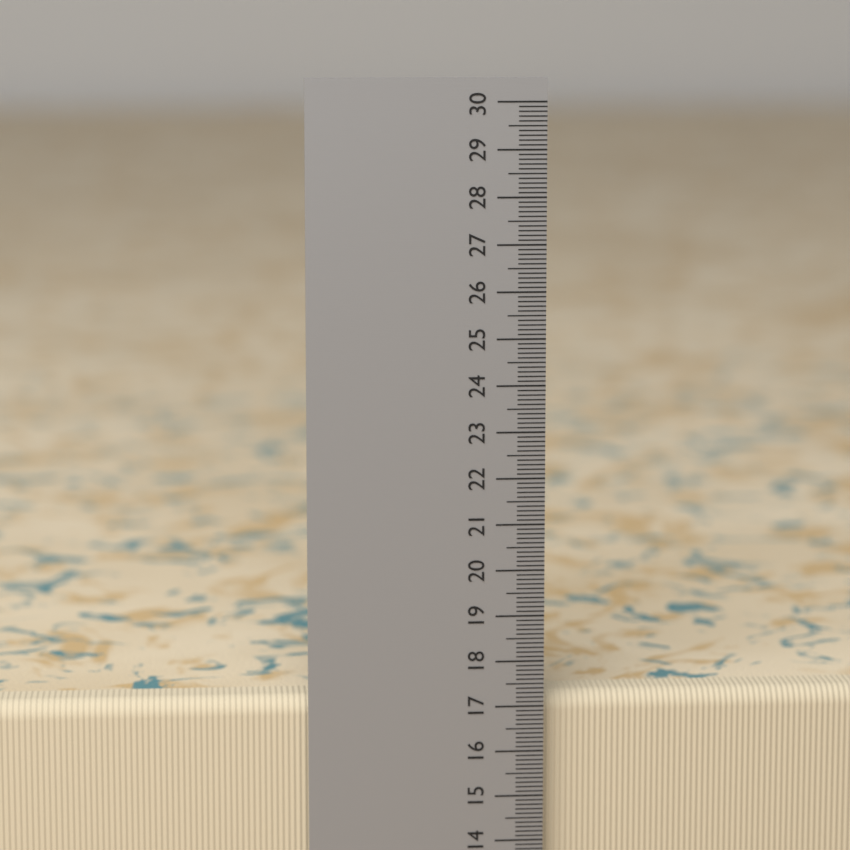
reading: 17.2 cm
